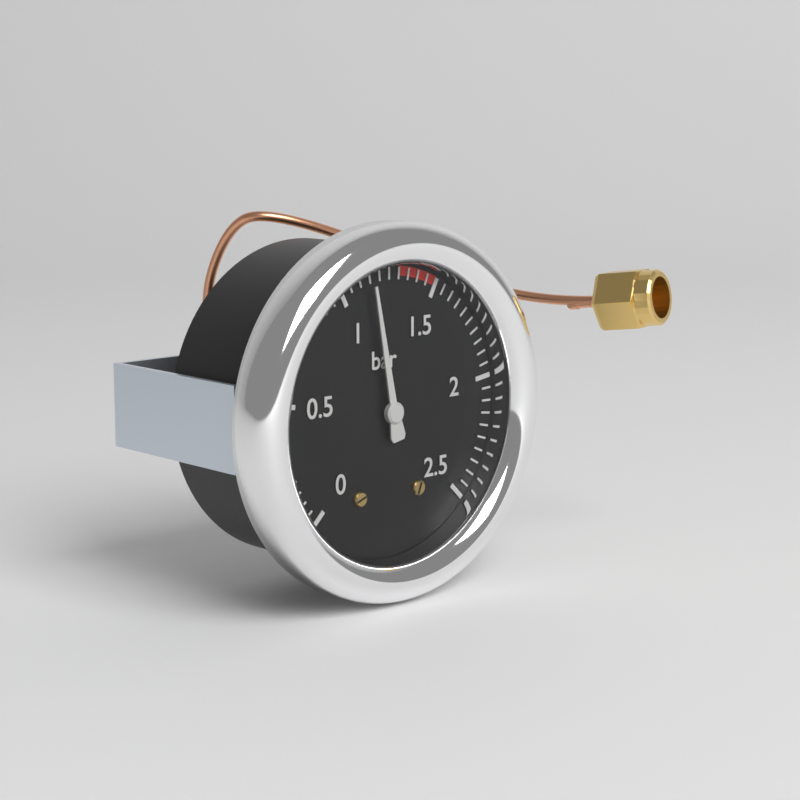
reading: 1.15 bar
